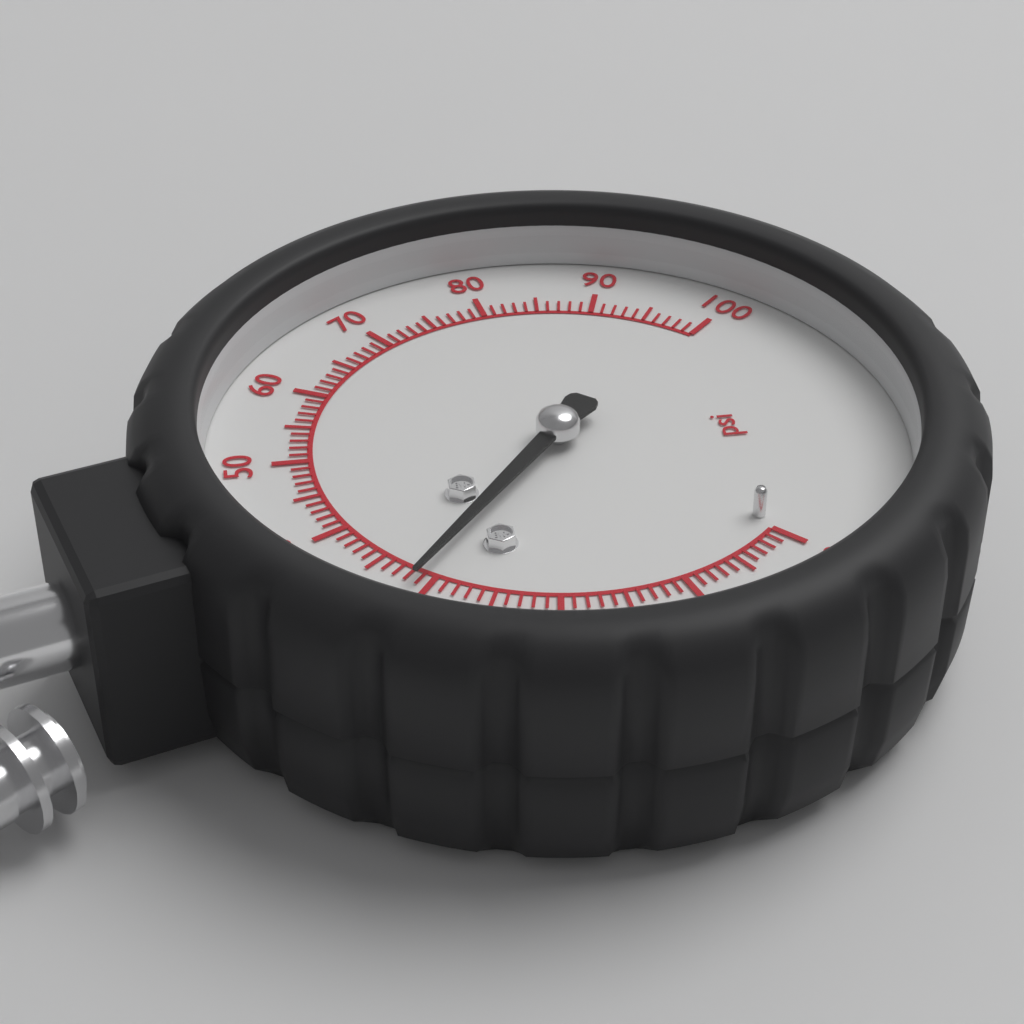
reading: 31 psi
